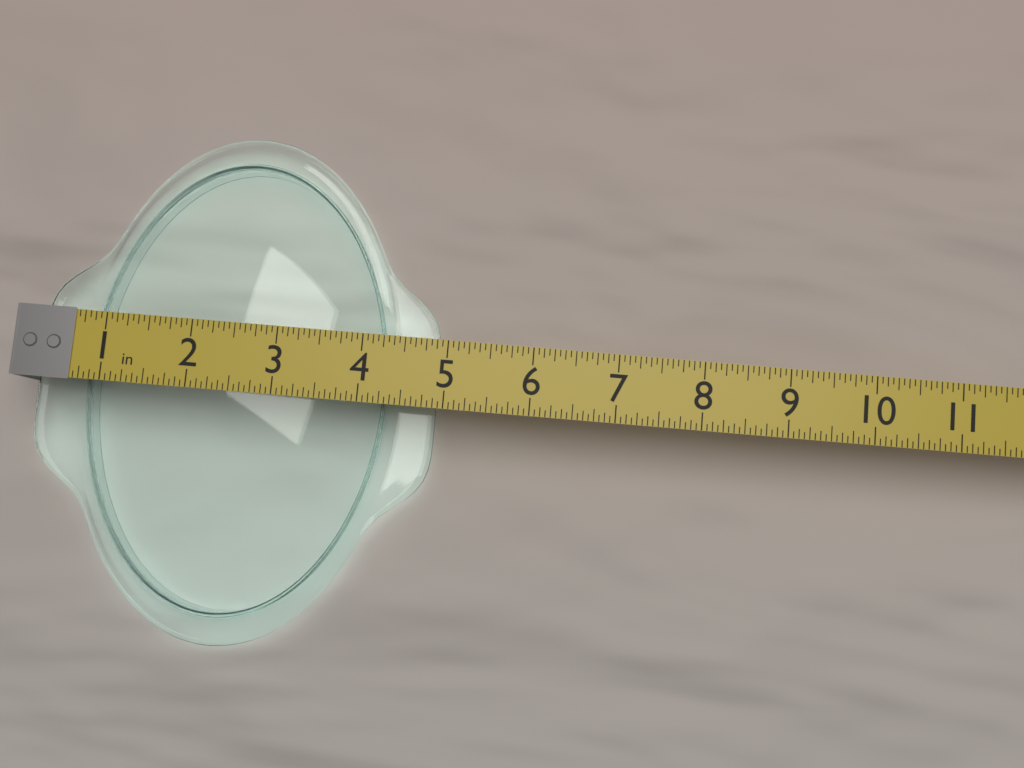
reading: 4.8750 in
